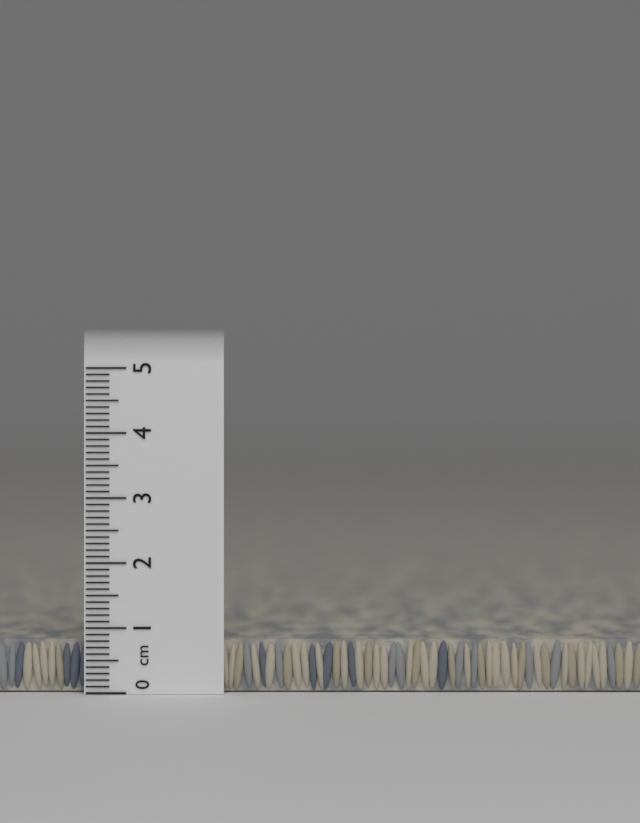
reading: 0.8 cm
